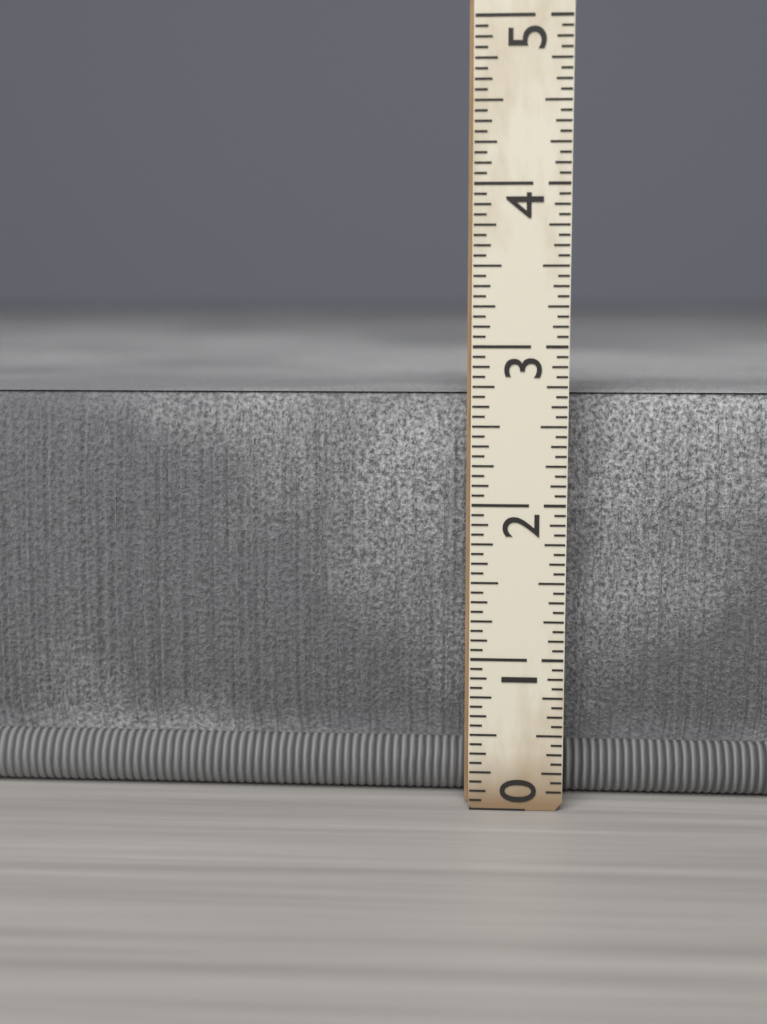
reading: 2.6875 (no unit)
